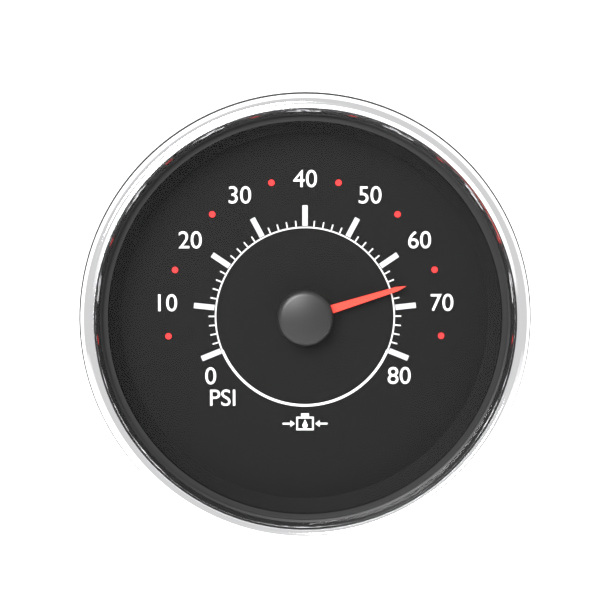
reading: 66 psi
